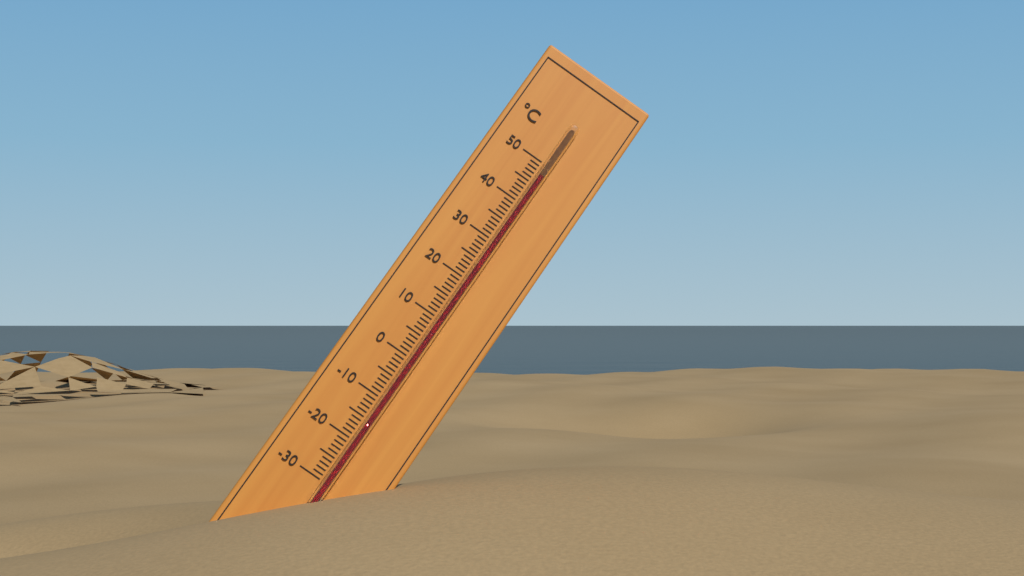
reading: 47 °C
